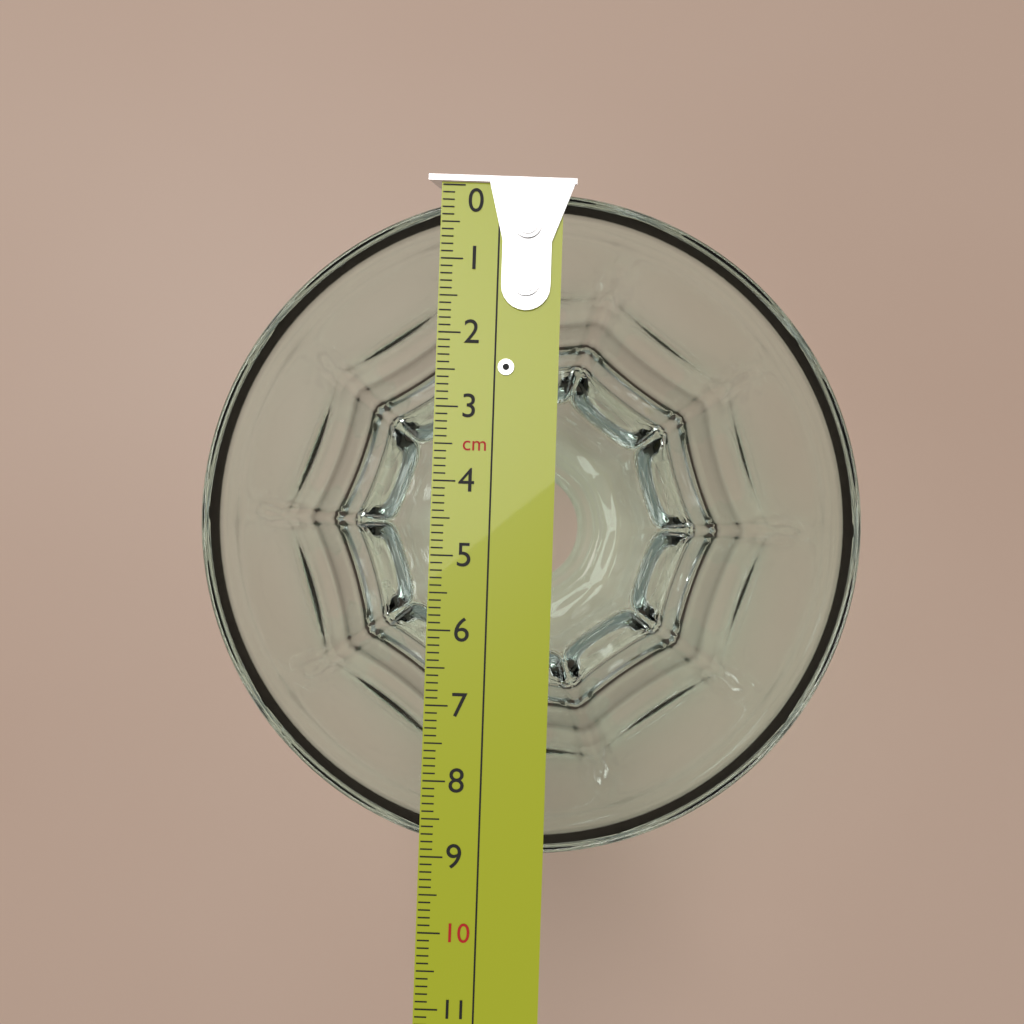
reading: 9.0 cm
